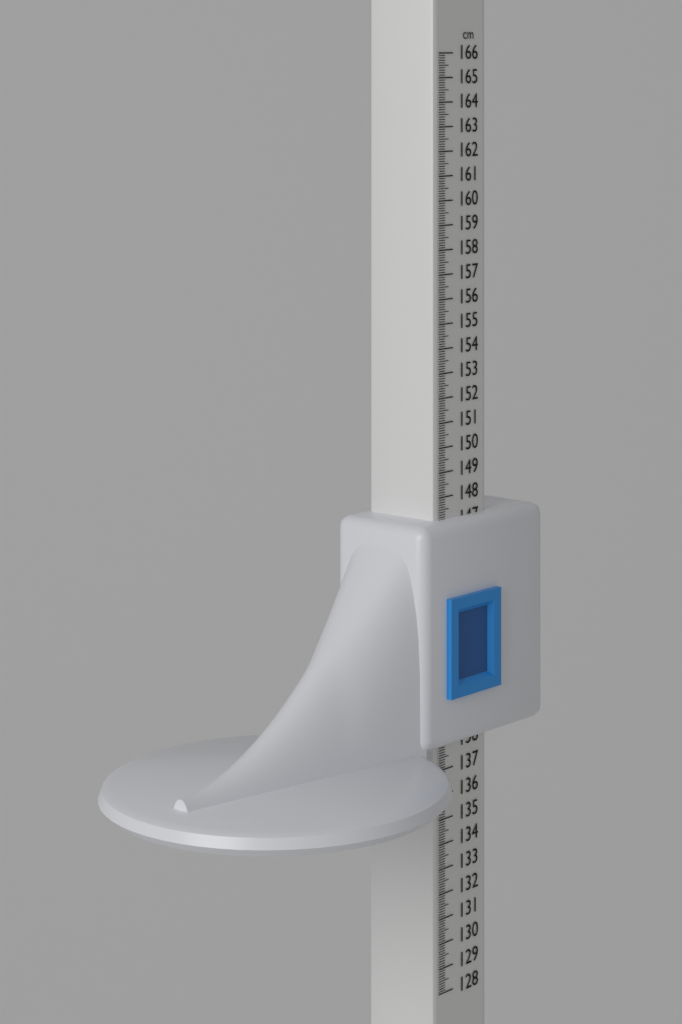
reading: 147.1 cm
